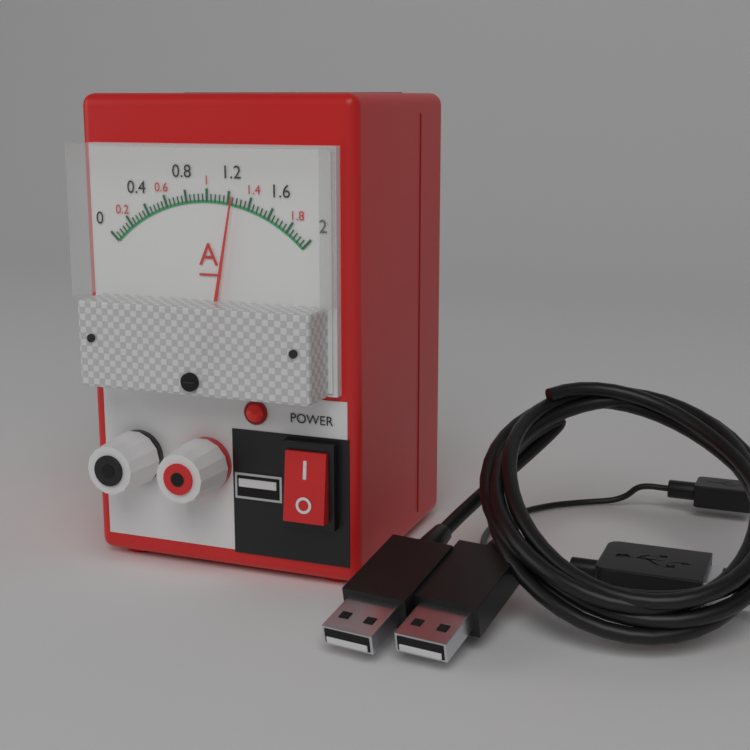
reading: 1.24 A
